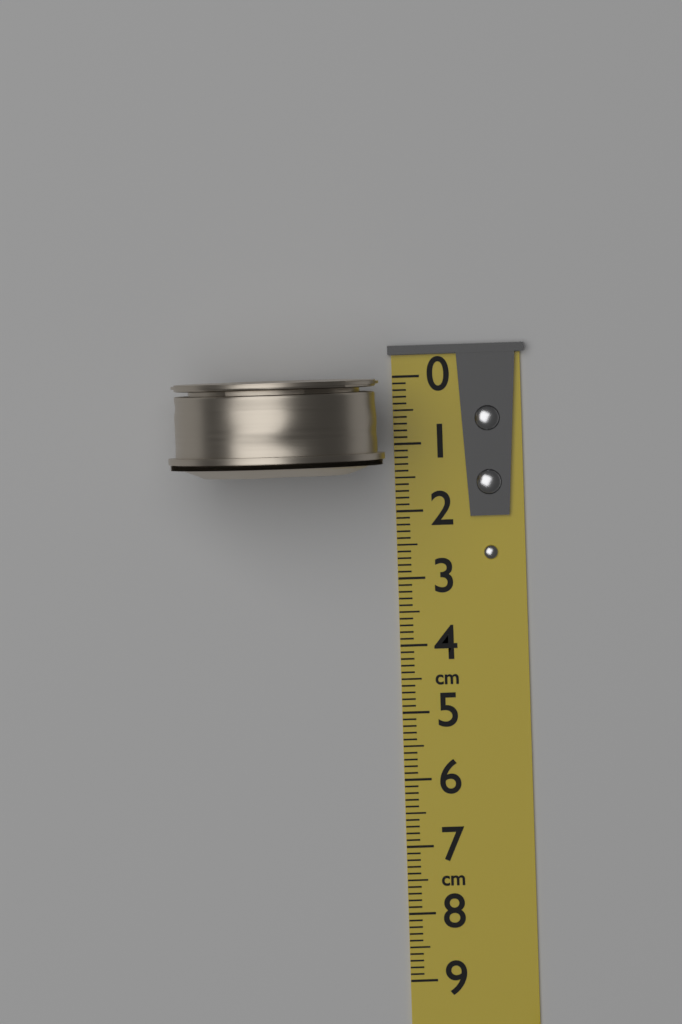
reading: 1.4 cm
